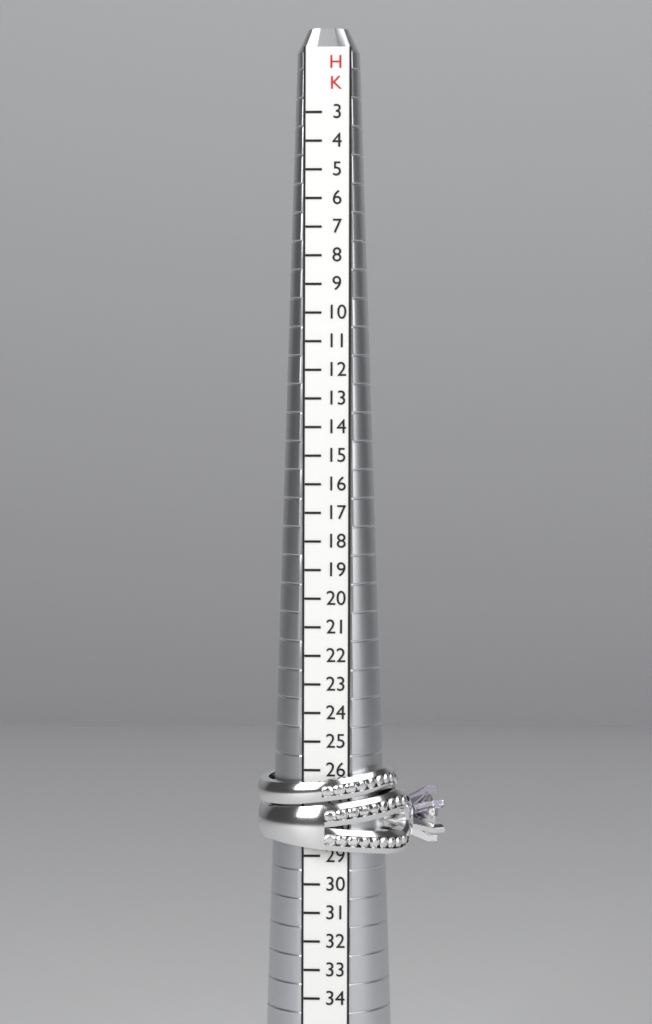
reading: 29 HK
